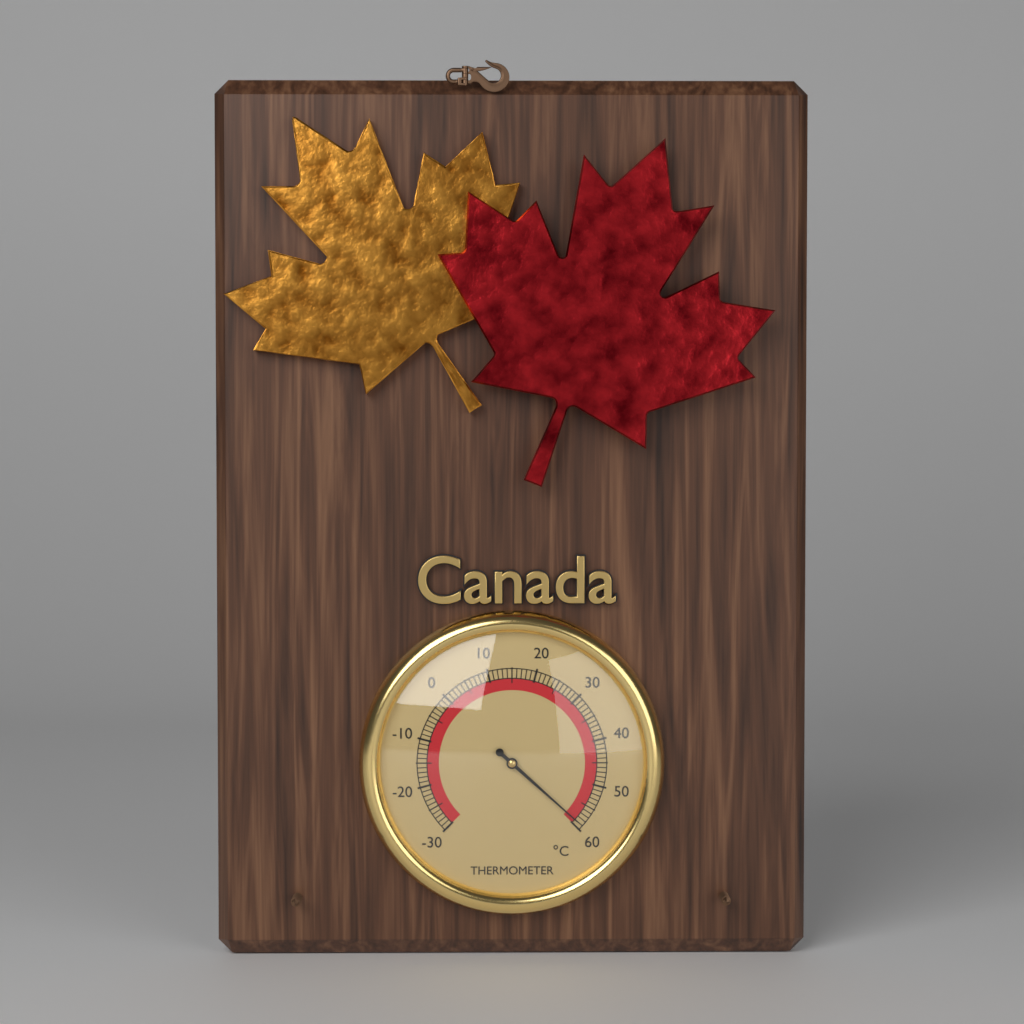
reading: 59 °C
